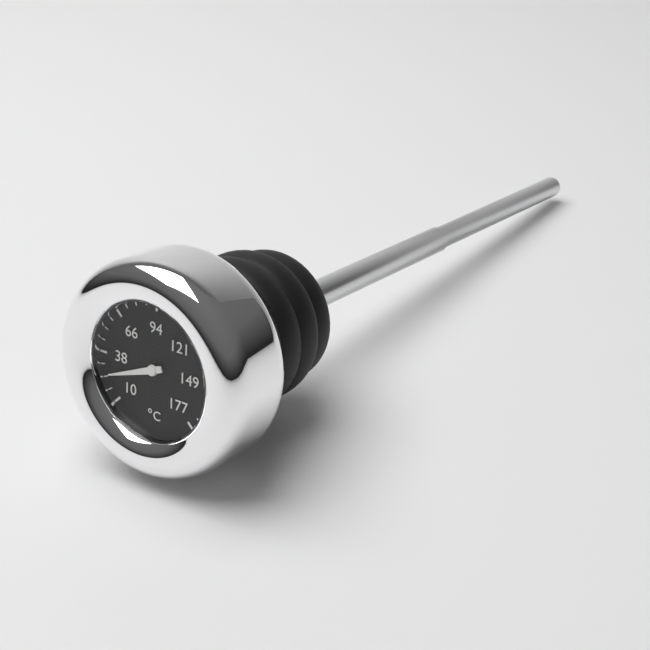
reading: 25 °C
